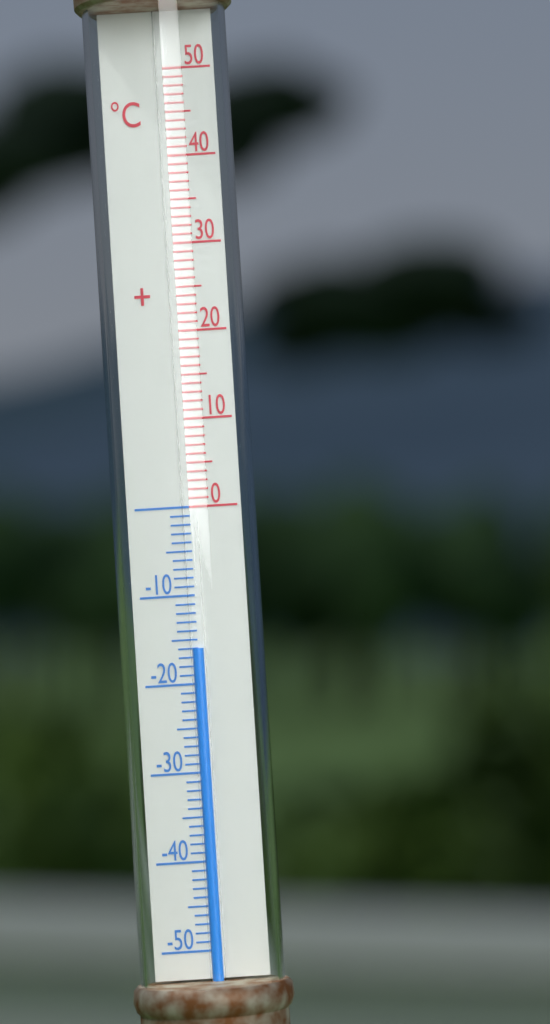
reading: -16 °C
